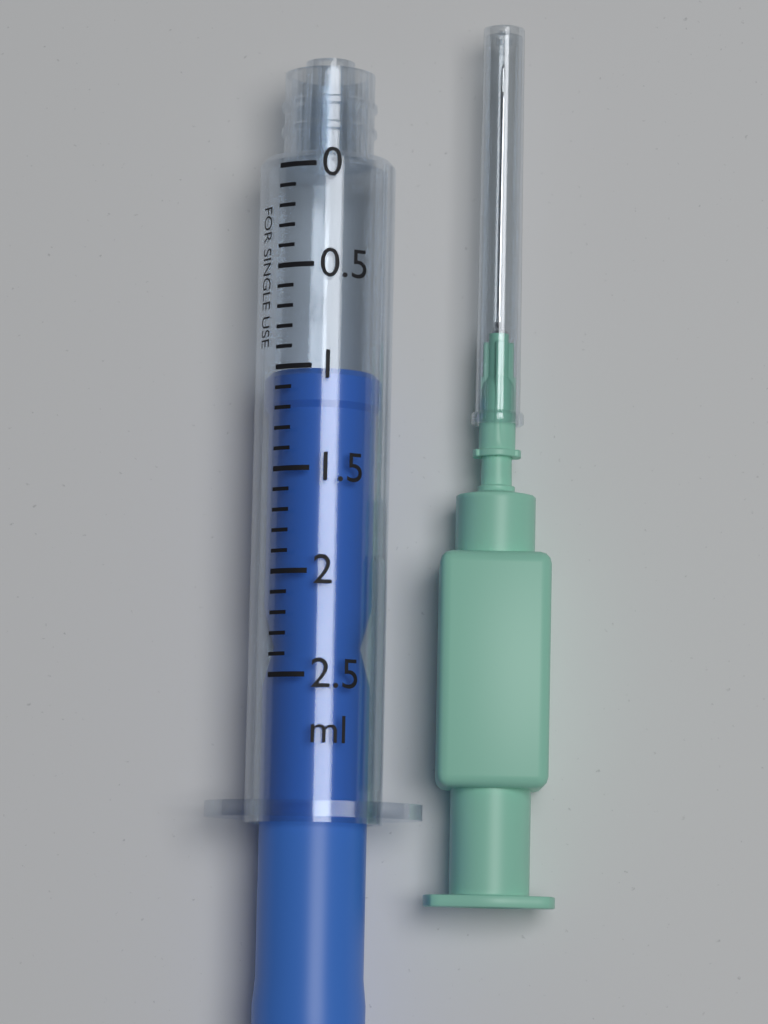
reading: 1.0 ml
